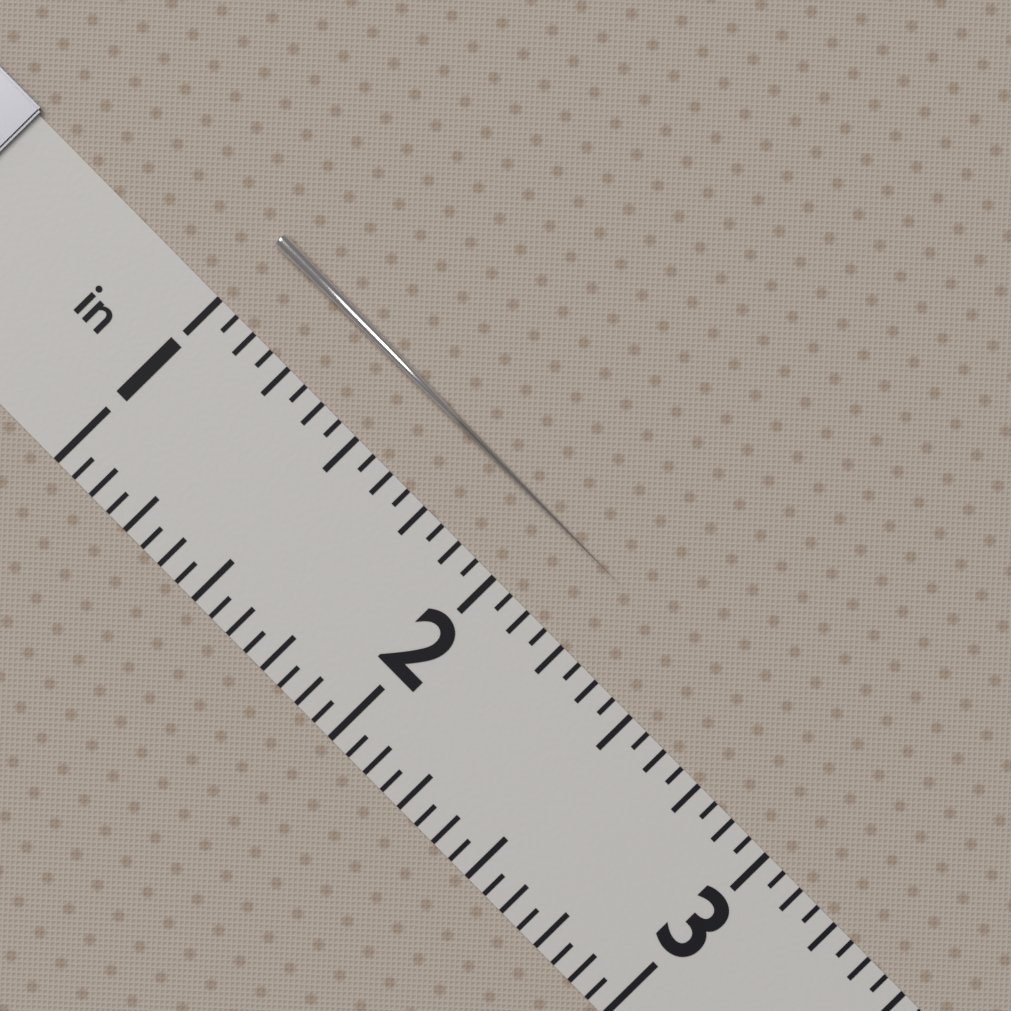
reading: 2.2500 in
